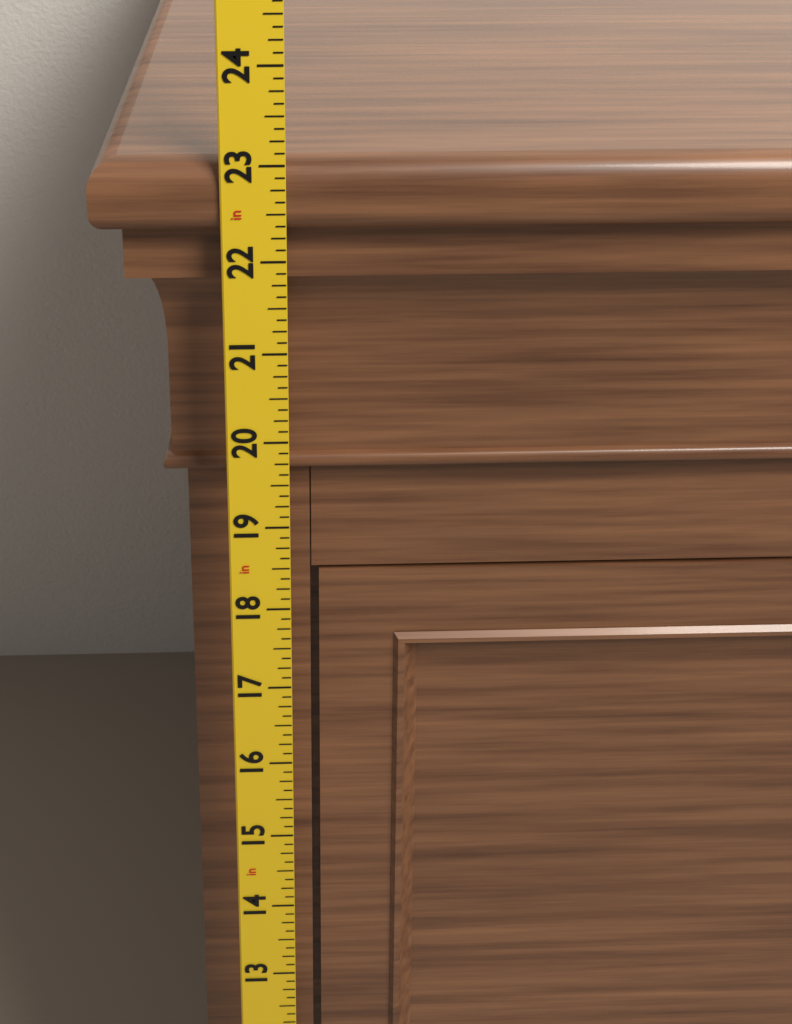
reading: 23.000 in
